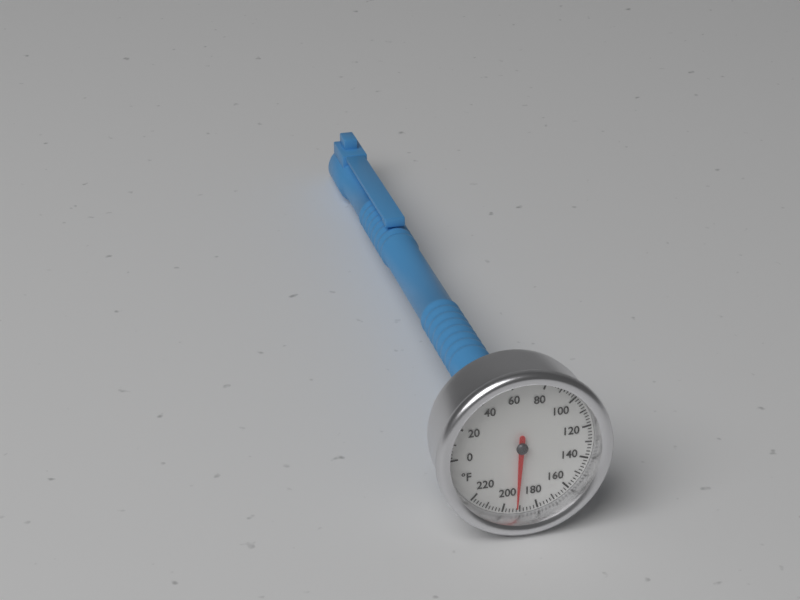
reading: 192 °F
